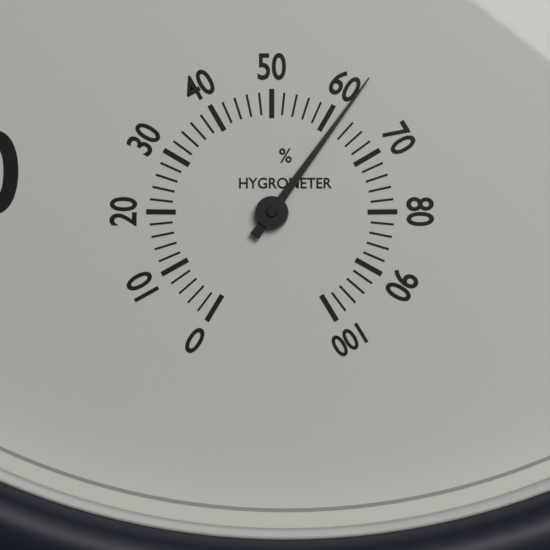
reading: 62 %
